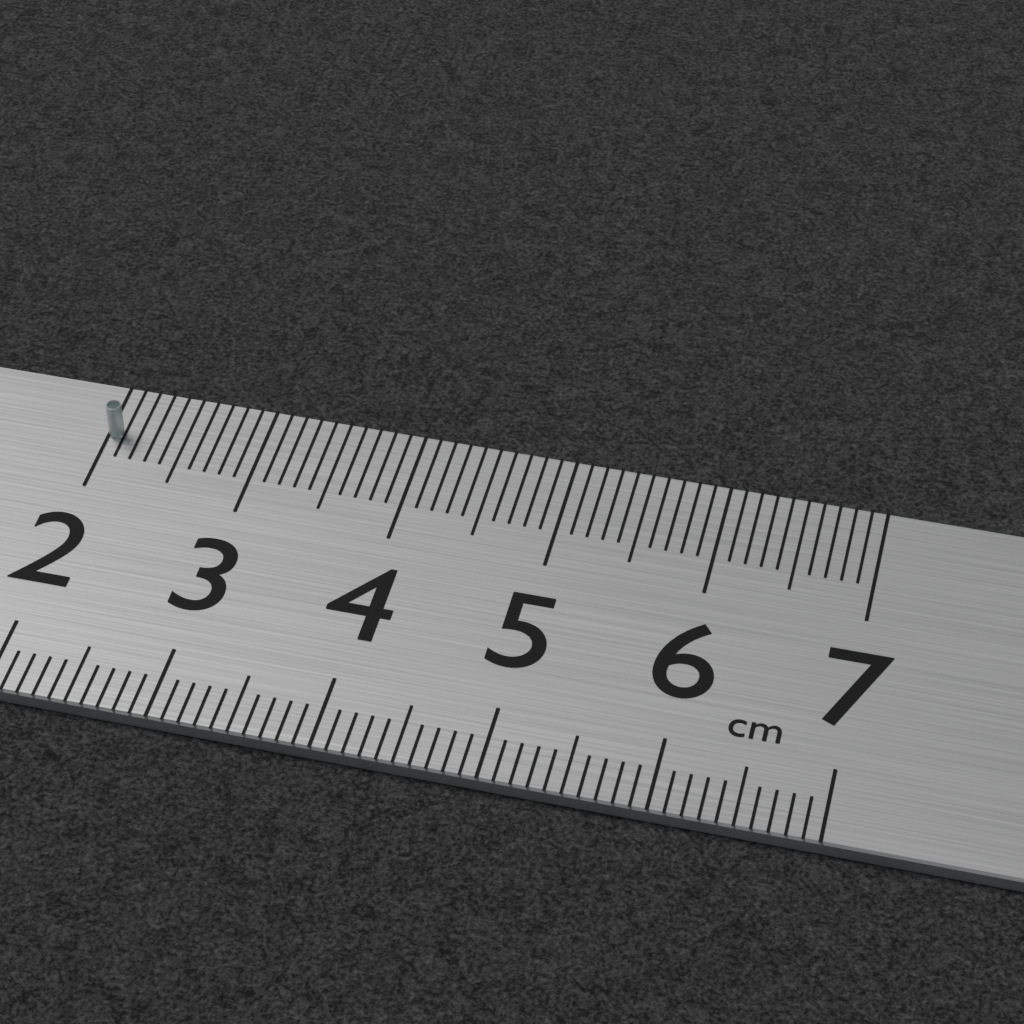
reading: 2.1 cm
